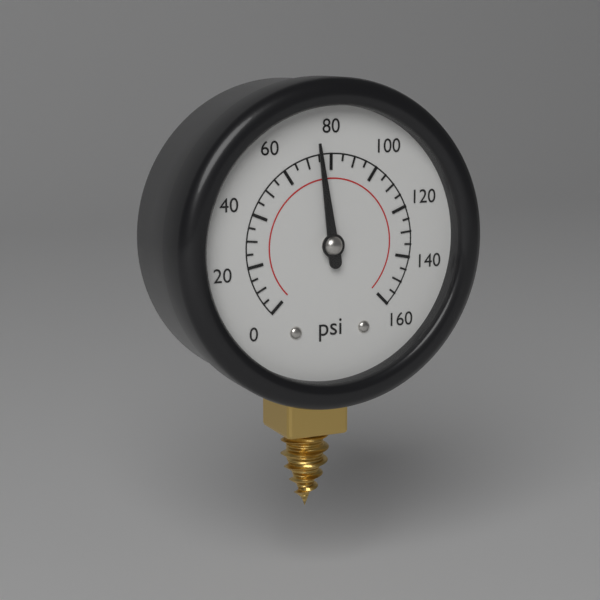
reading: 75 psi
